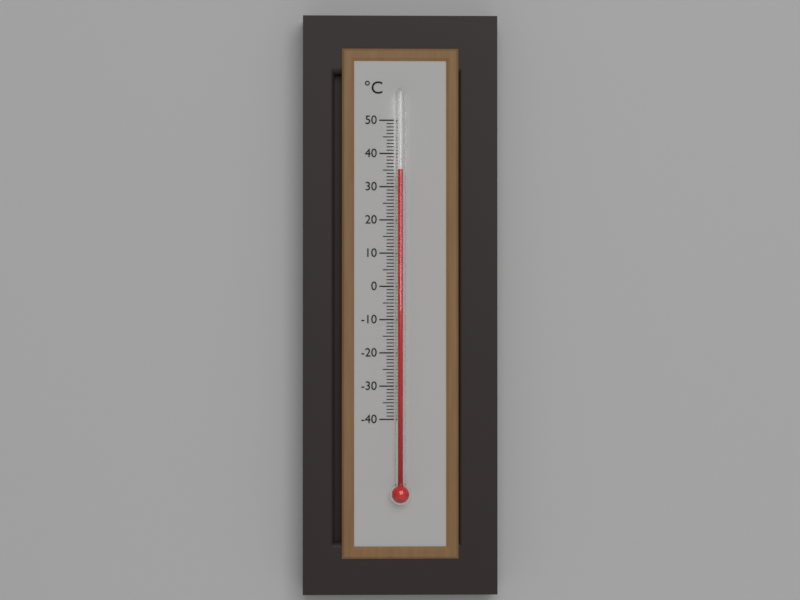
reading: 35 °C
